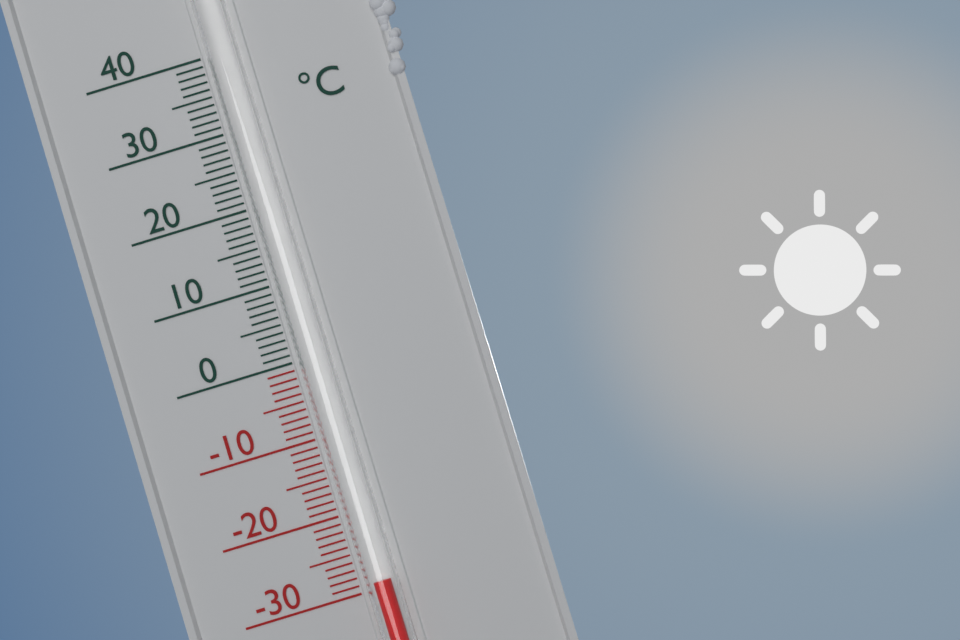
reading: -29 °C
